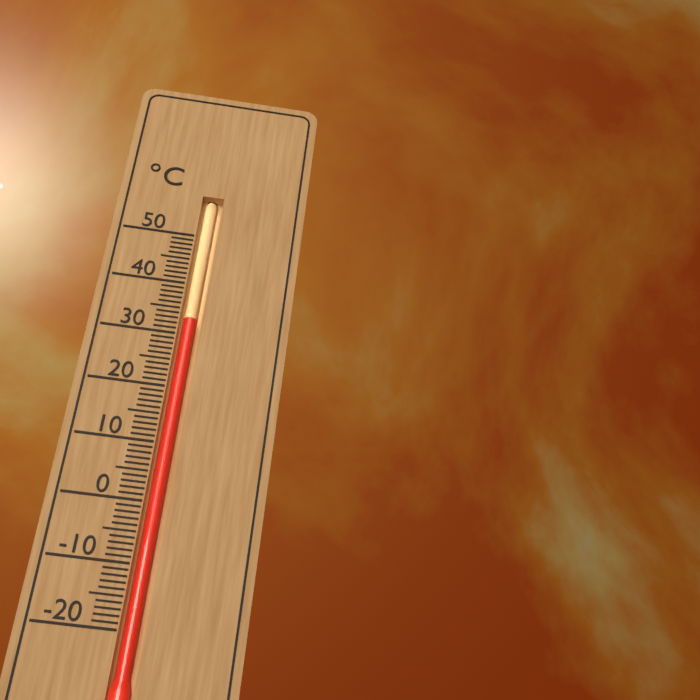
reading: 33 °C
